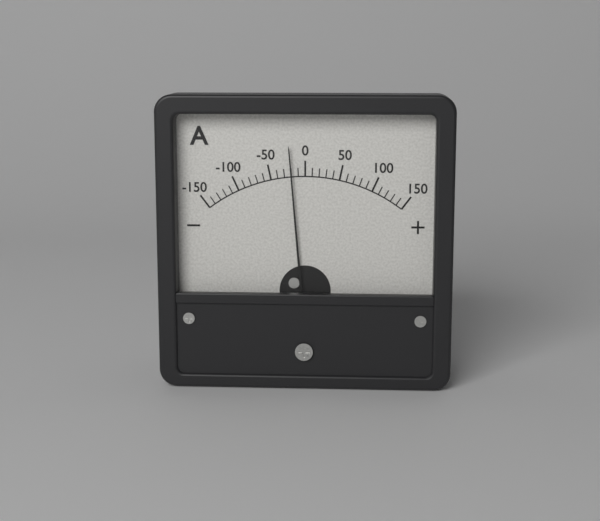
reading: -20 A
